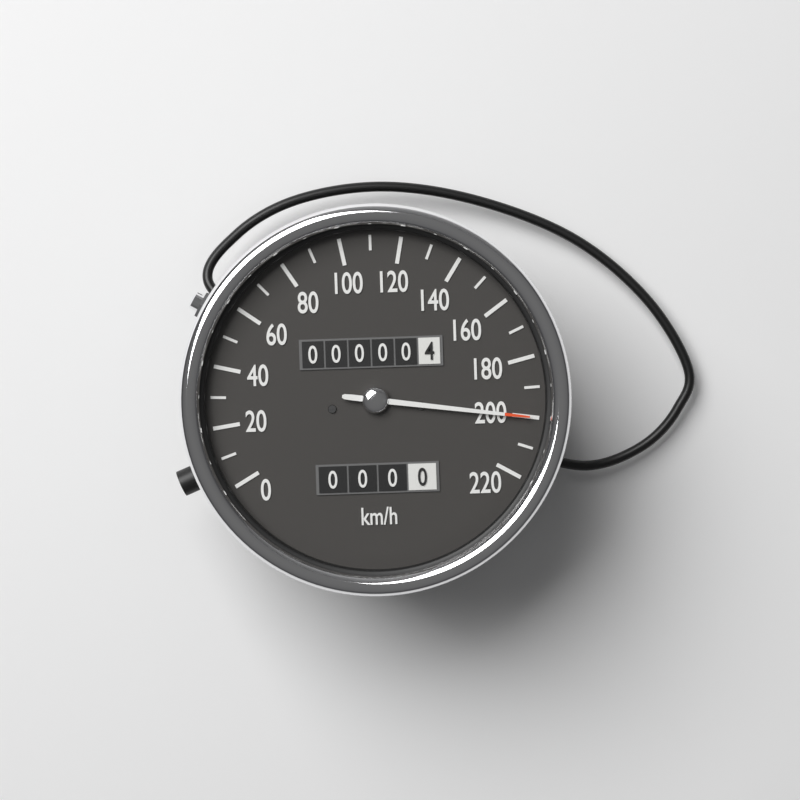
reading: 200 km/h
